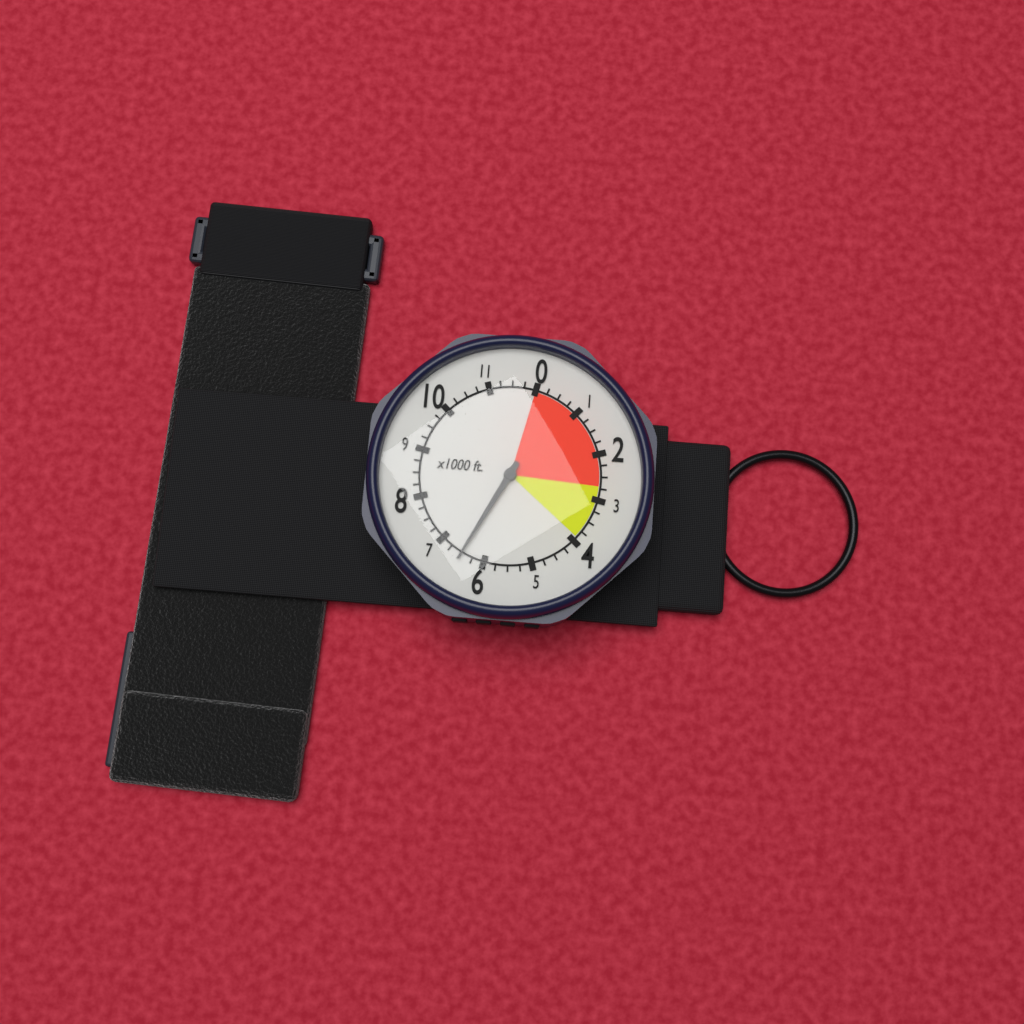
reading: 6500 ft
